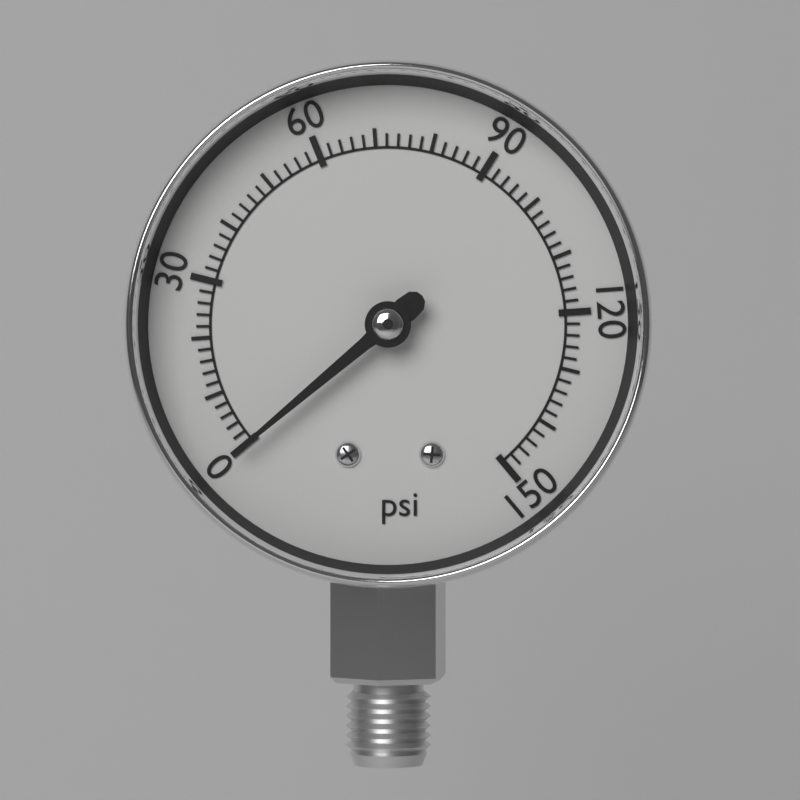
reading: 0 psi
